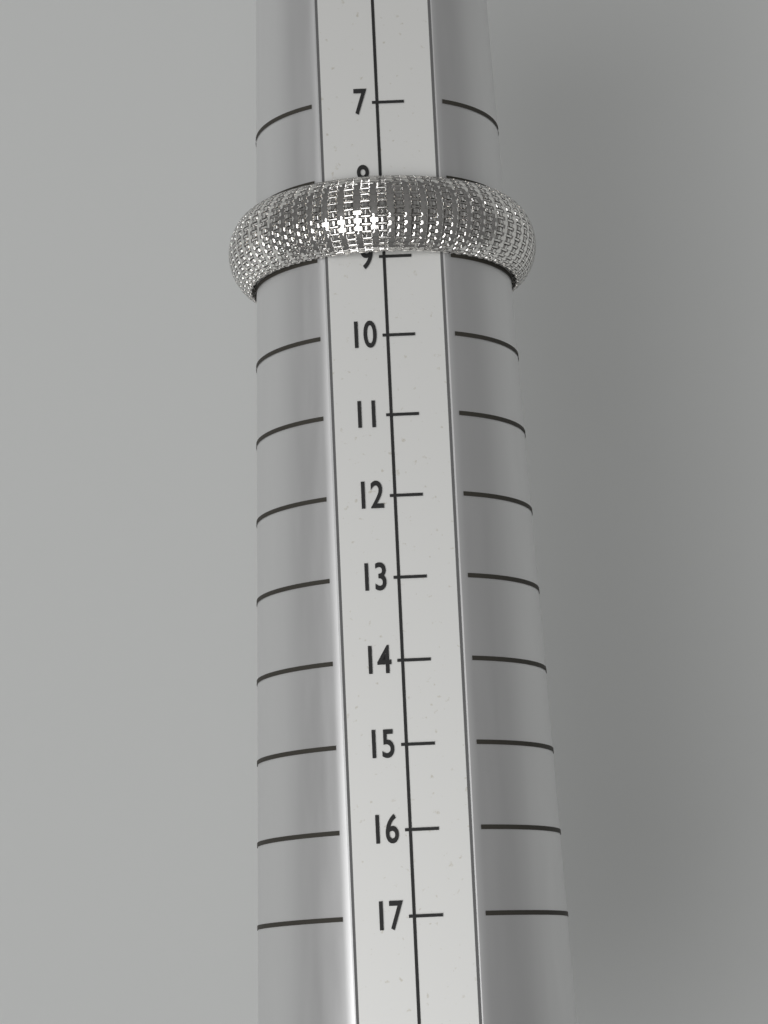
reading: 9 (no unit)
